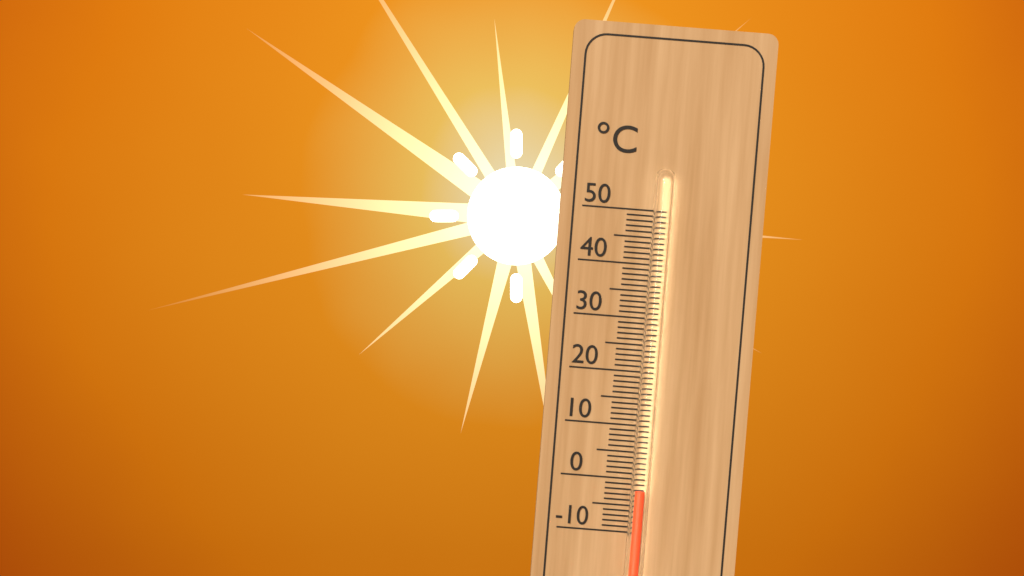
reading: -2 °C
